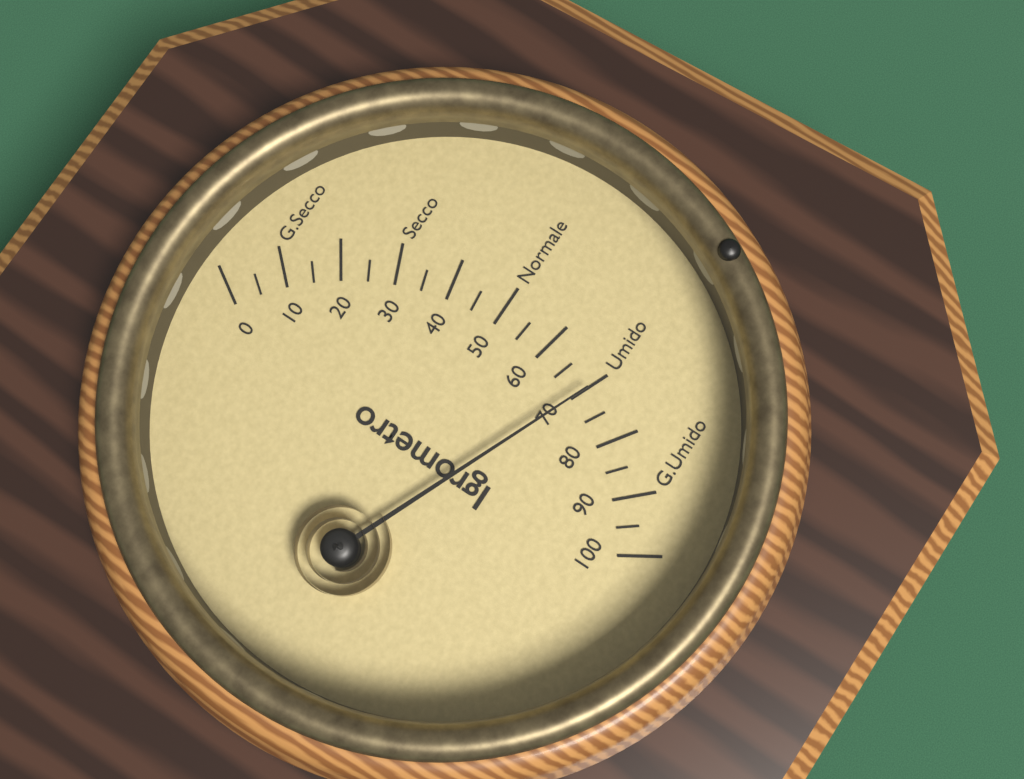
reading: 70 (no unit)
